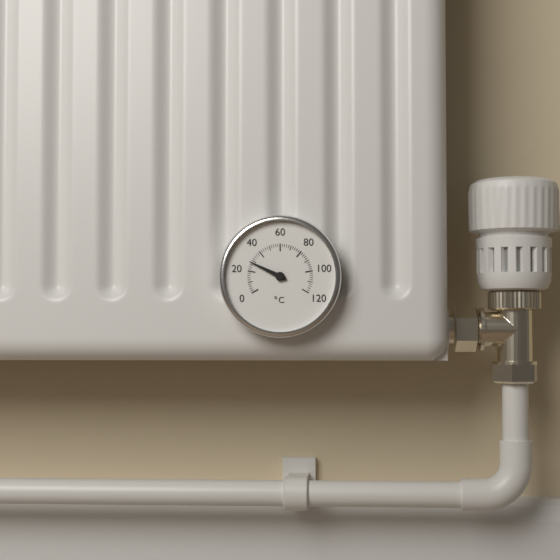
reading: 28 °C
